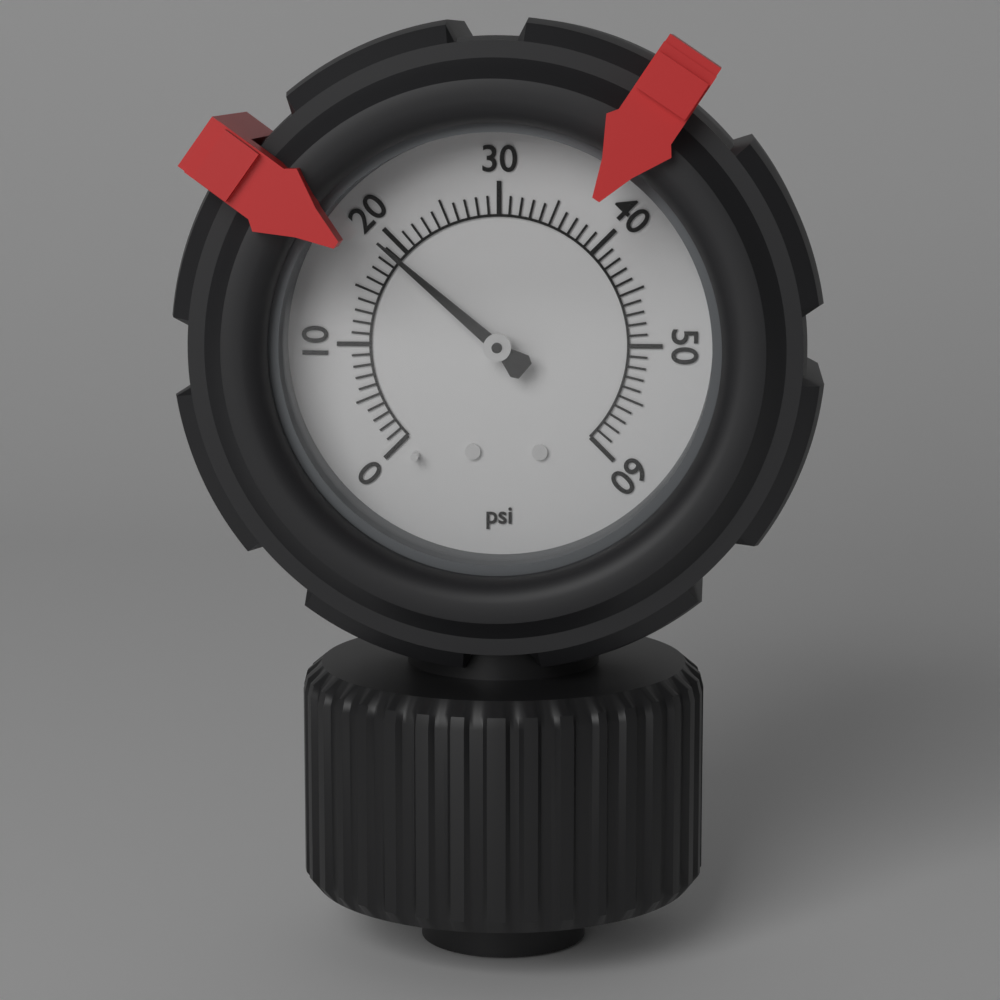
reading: 19 psi
